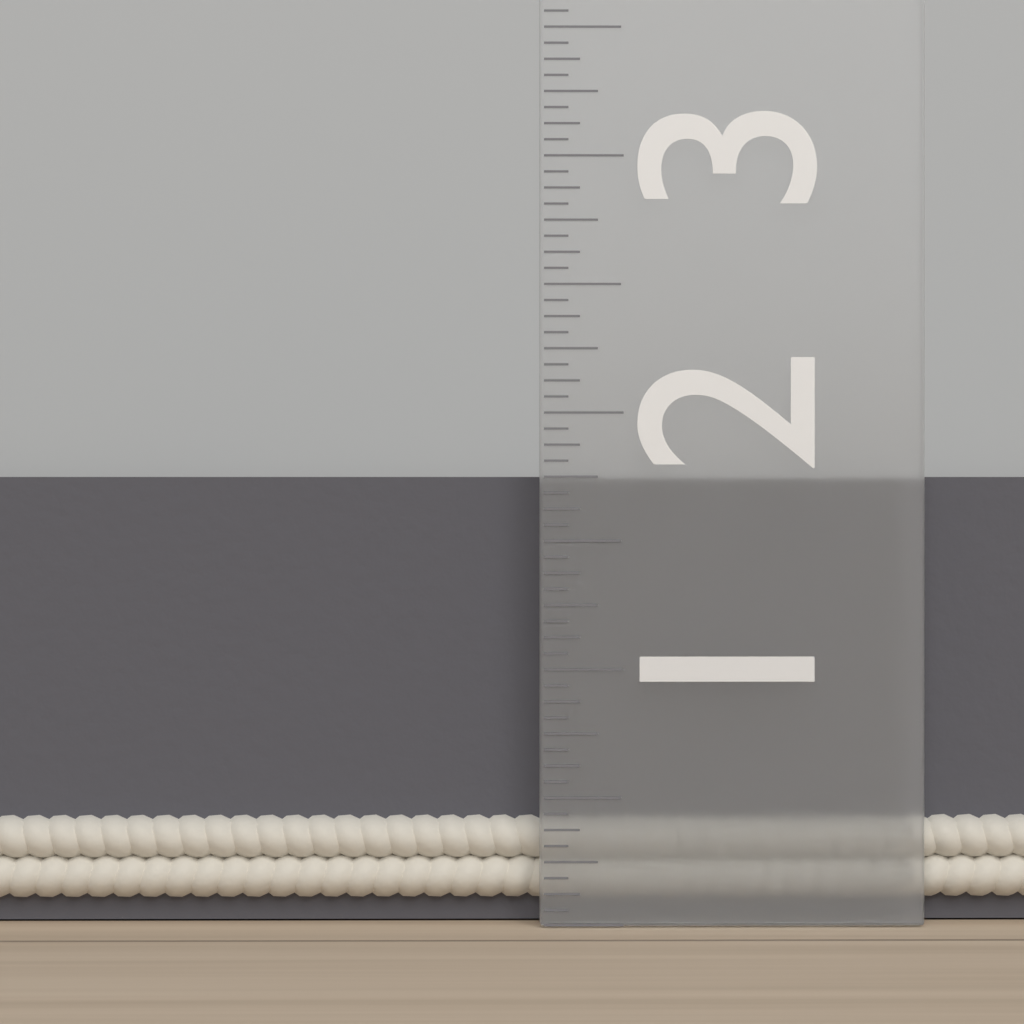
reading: 1.7500 in
